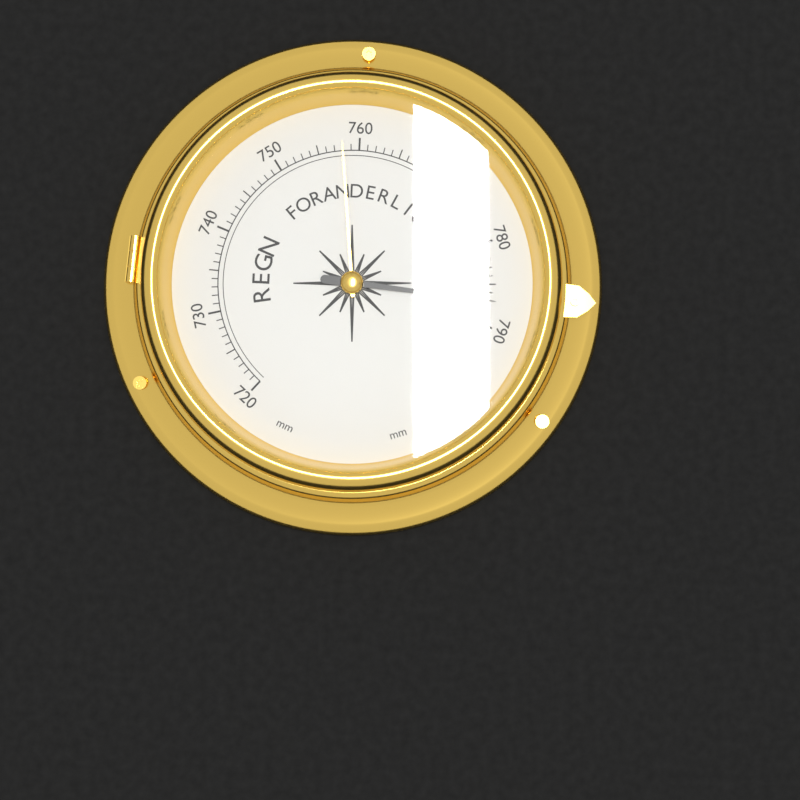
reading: 787 mm
